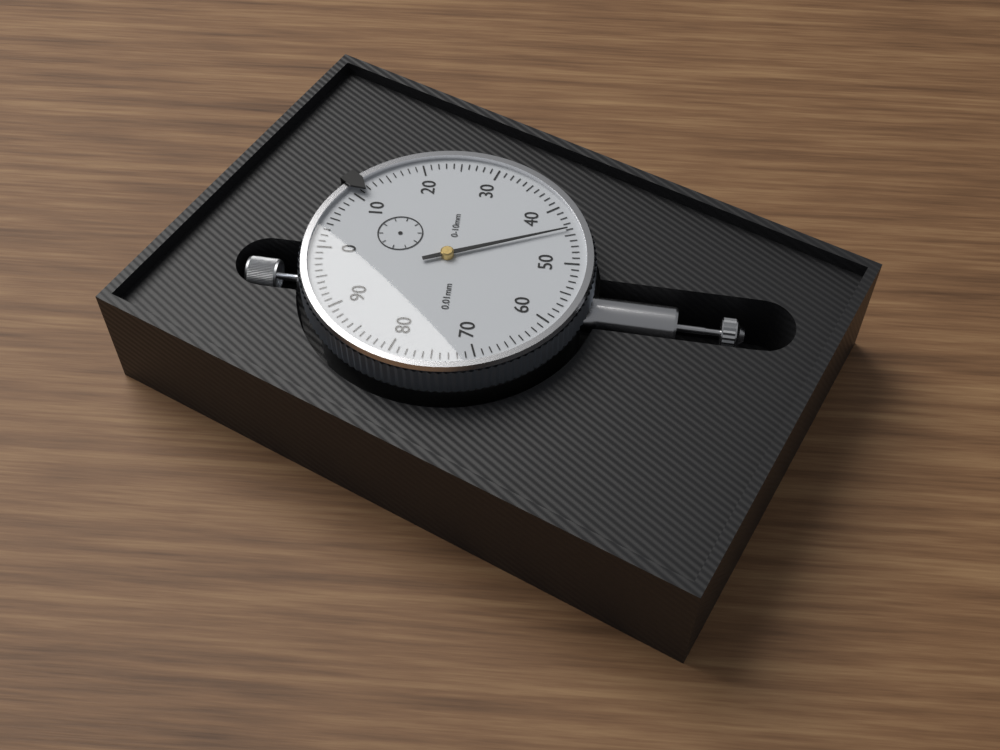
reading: 0.44 mm
